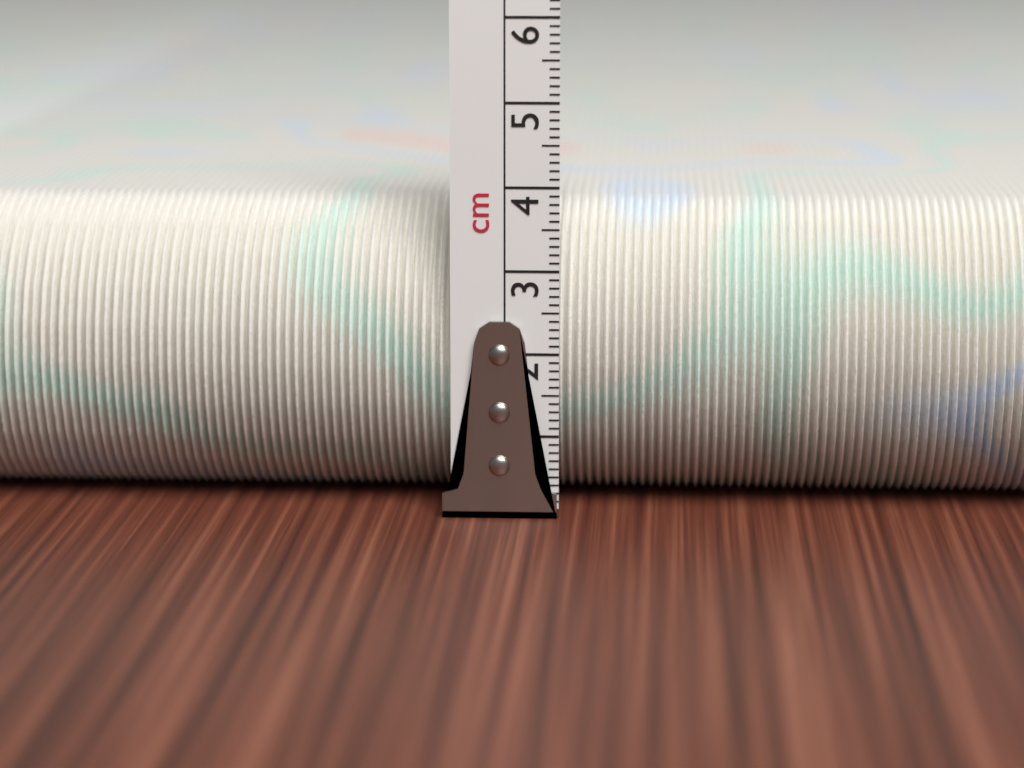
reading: 3.7 cm
